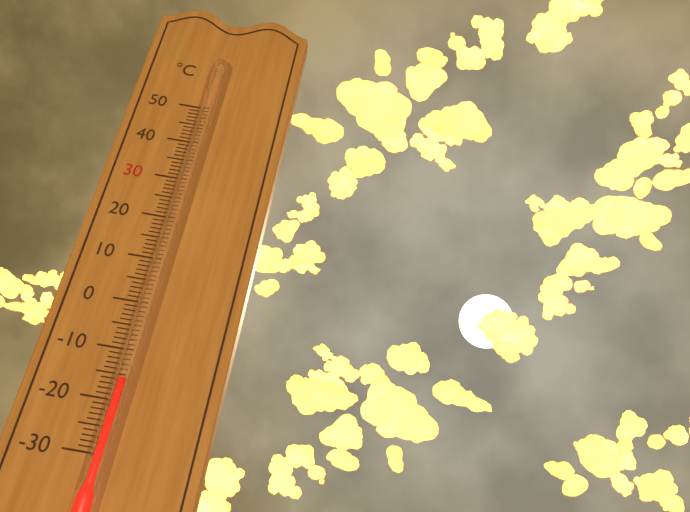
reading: -16 °C
